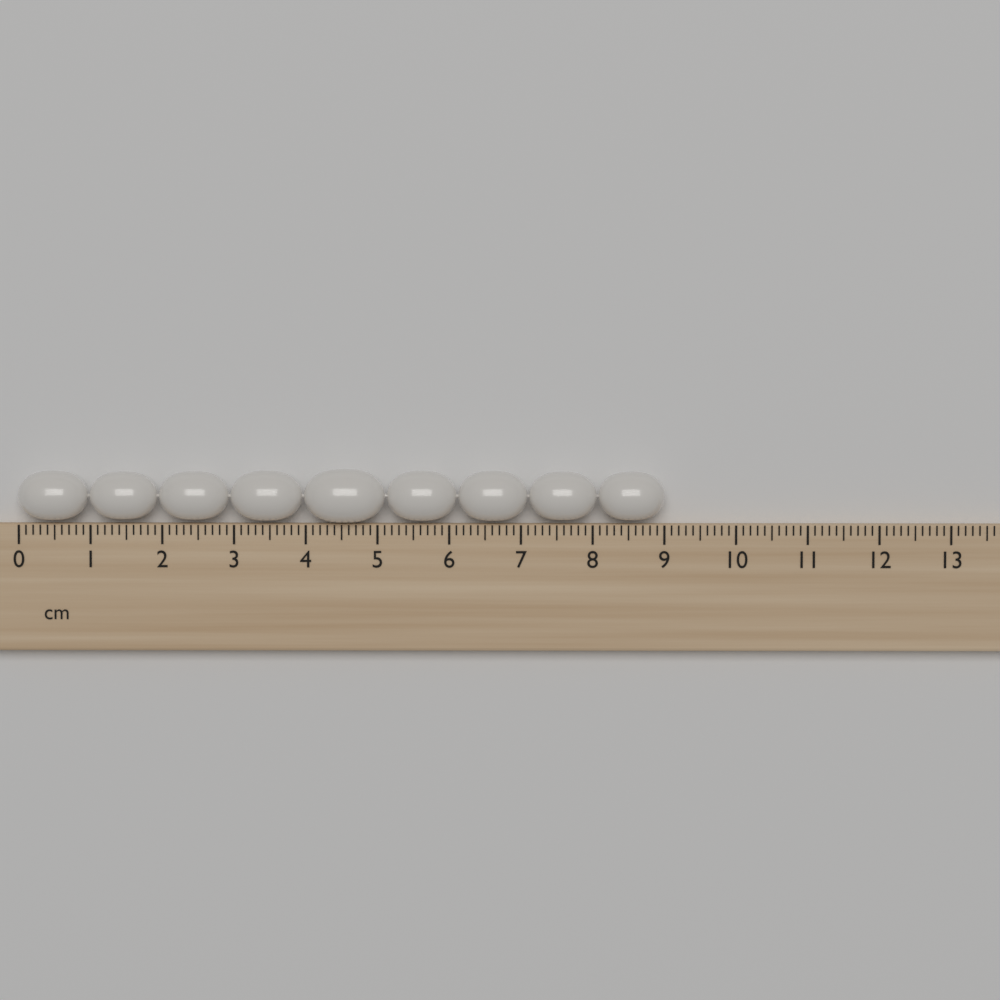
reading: 9.0 cm
